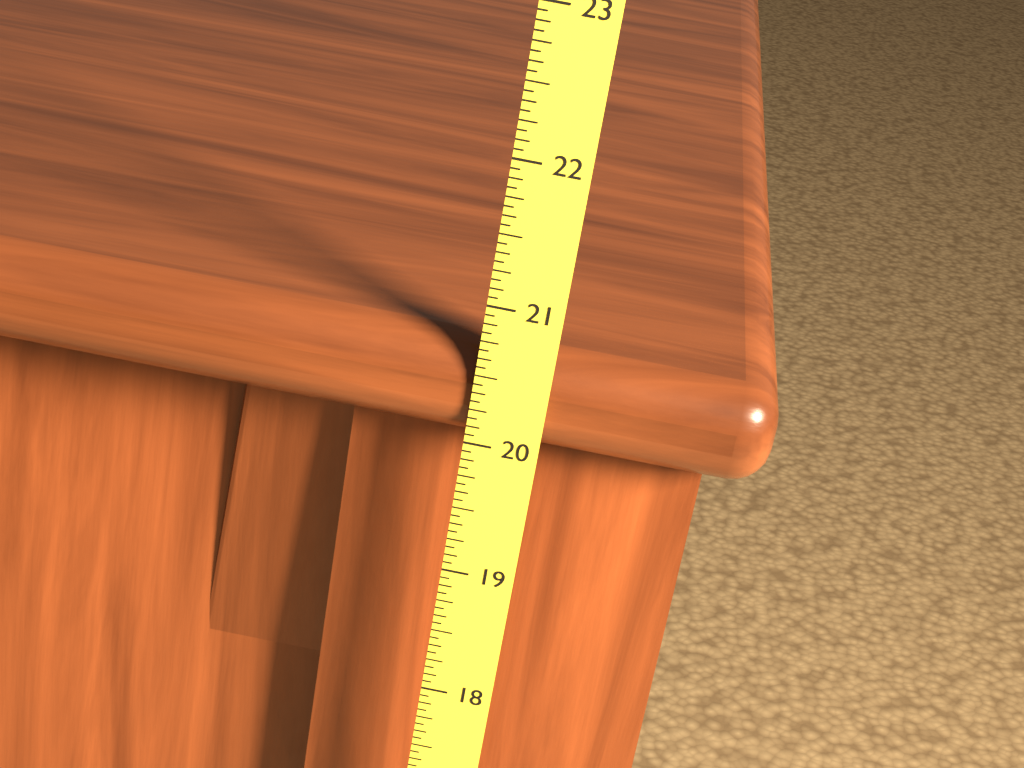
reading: 20.6875 (no unit)
